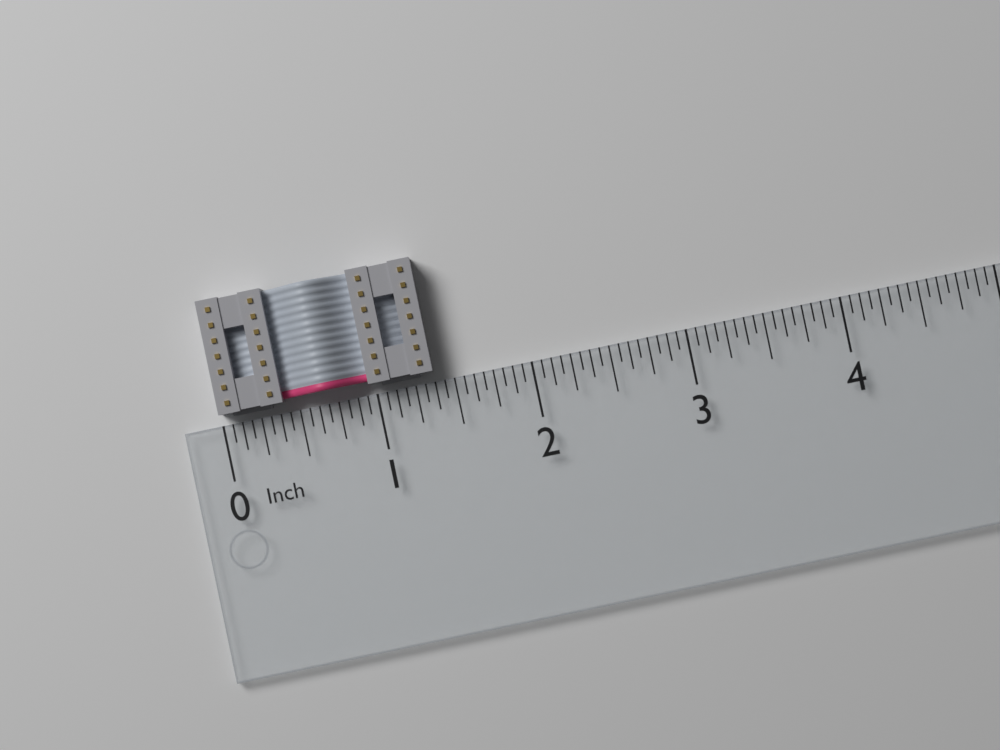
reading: 1.3750 in
